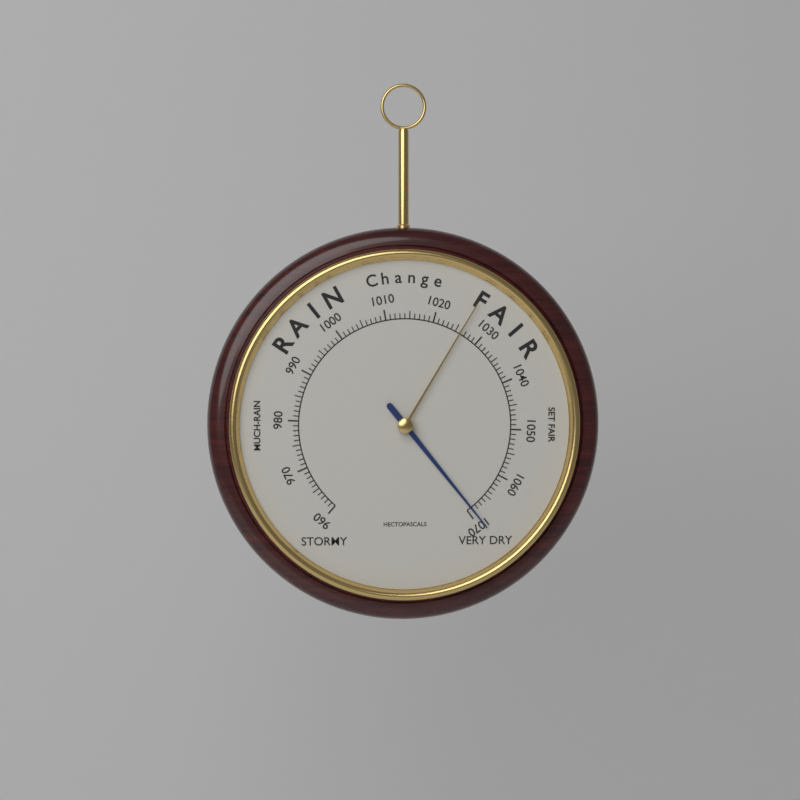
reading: 1069 hPa
